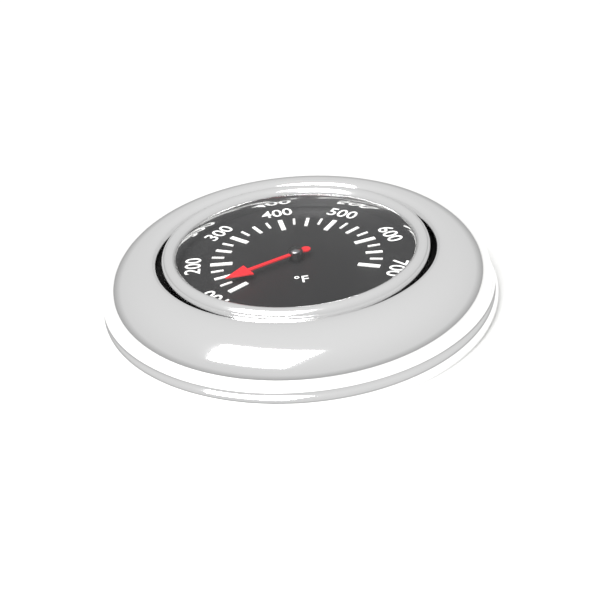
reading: 125 °F
